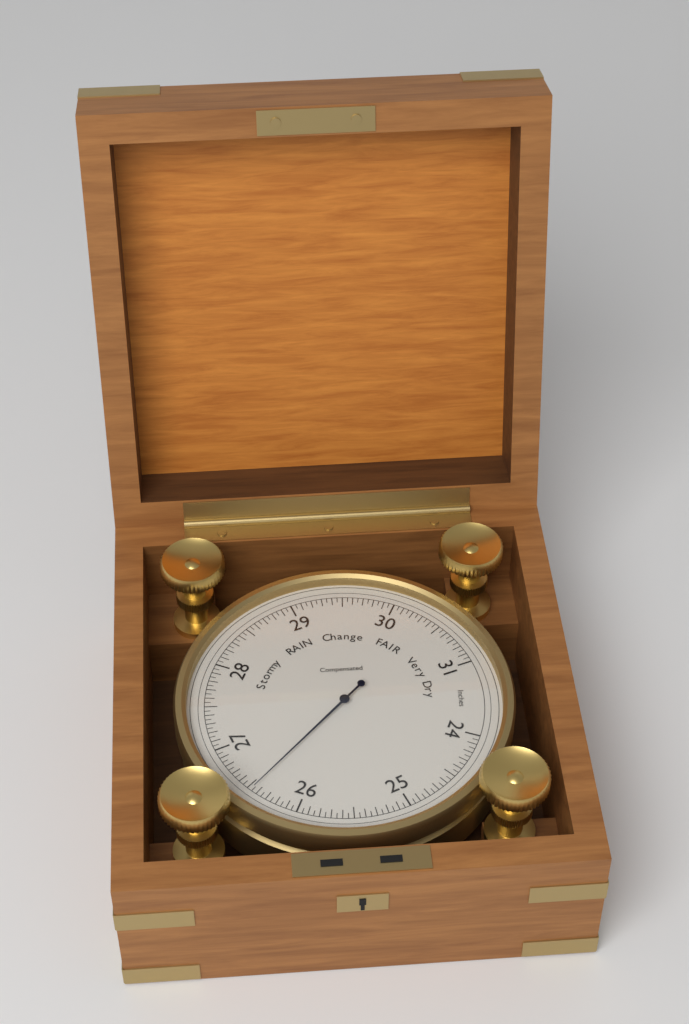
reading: 26.45 inHg
